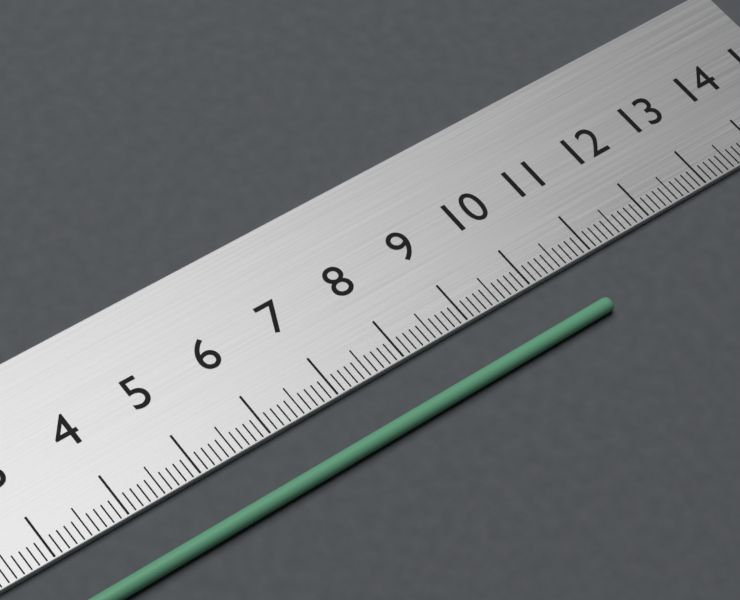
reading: 10.7 cm
